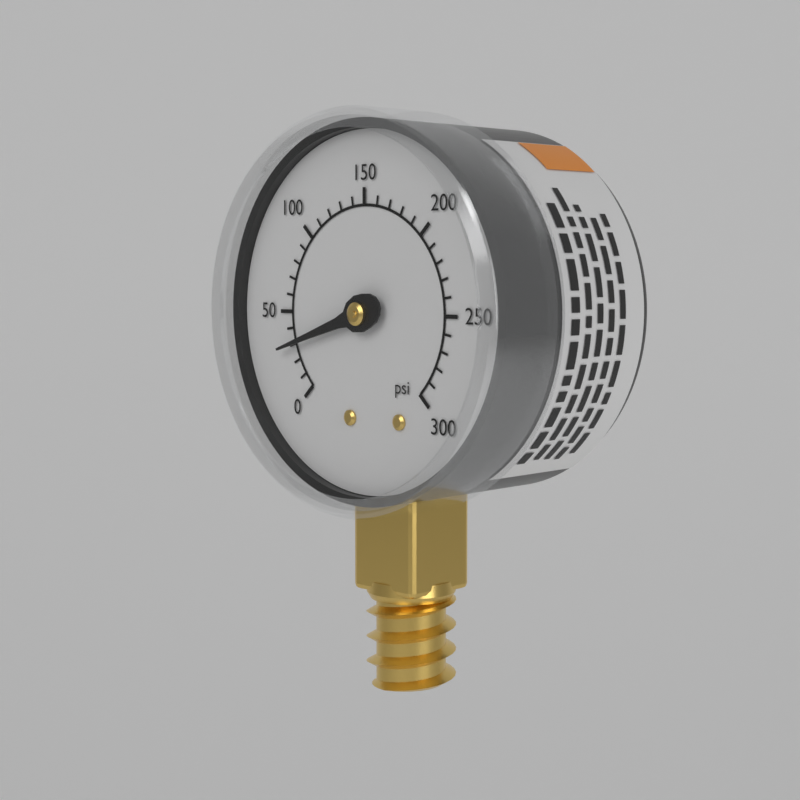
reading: 30 psi
